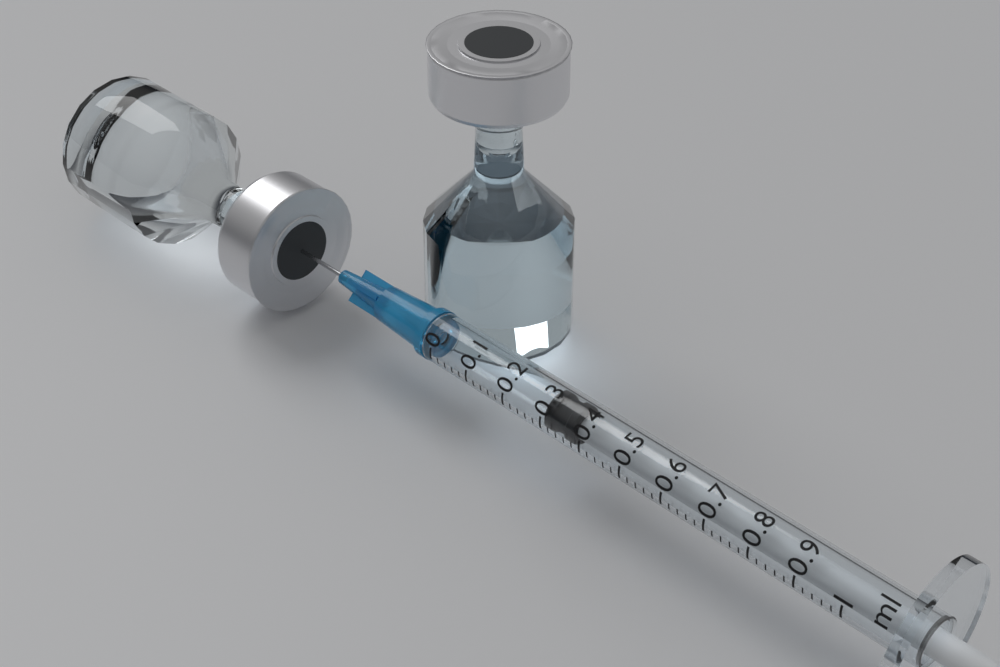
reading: 0.30 ml
